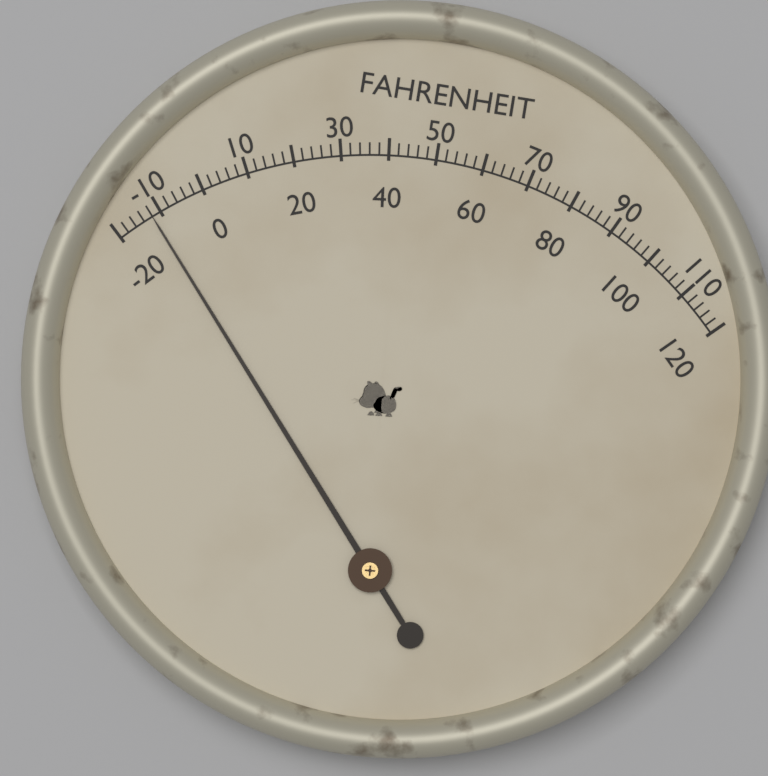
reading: -12 °F
